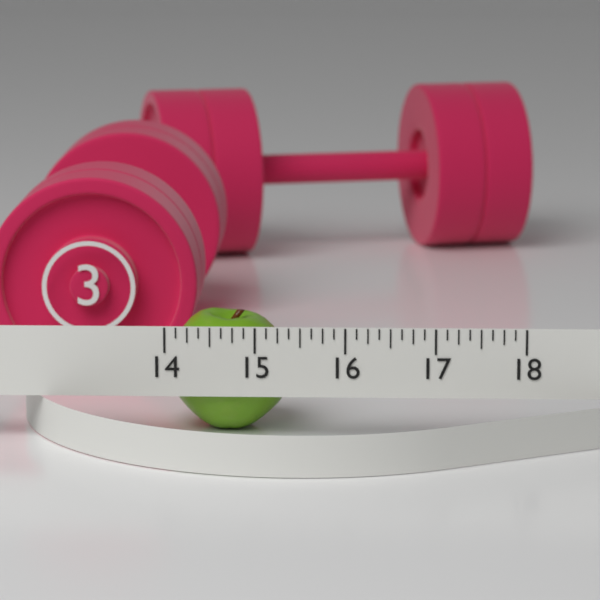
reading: 15.375 (no unit)
